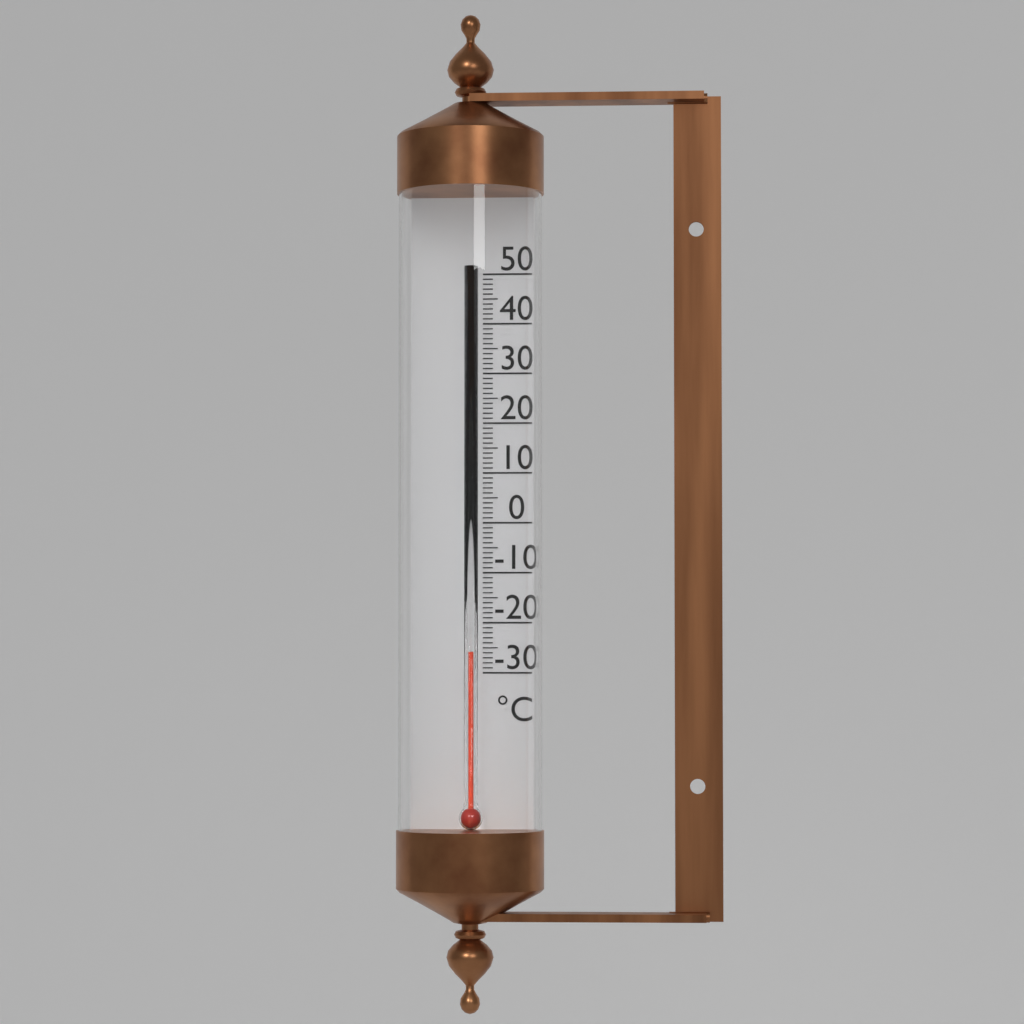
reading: -26 °C
